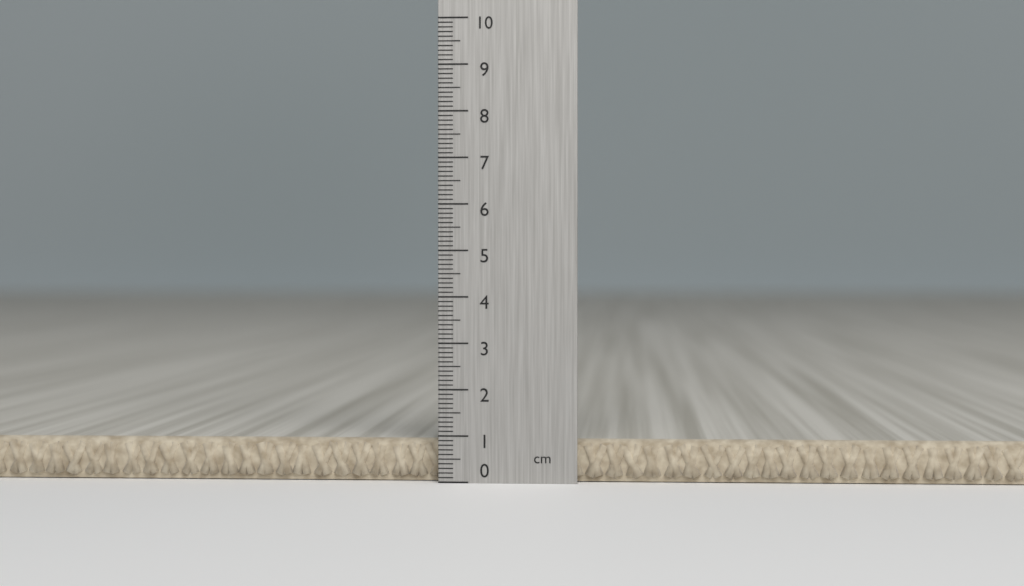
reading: 0.9 cm
